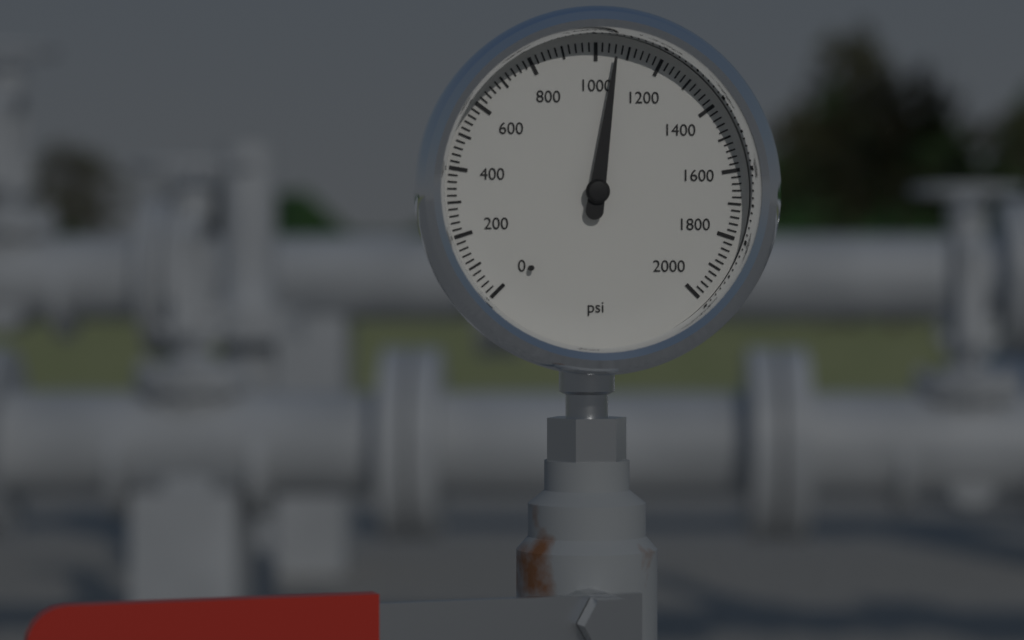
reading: 1060 psi
